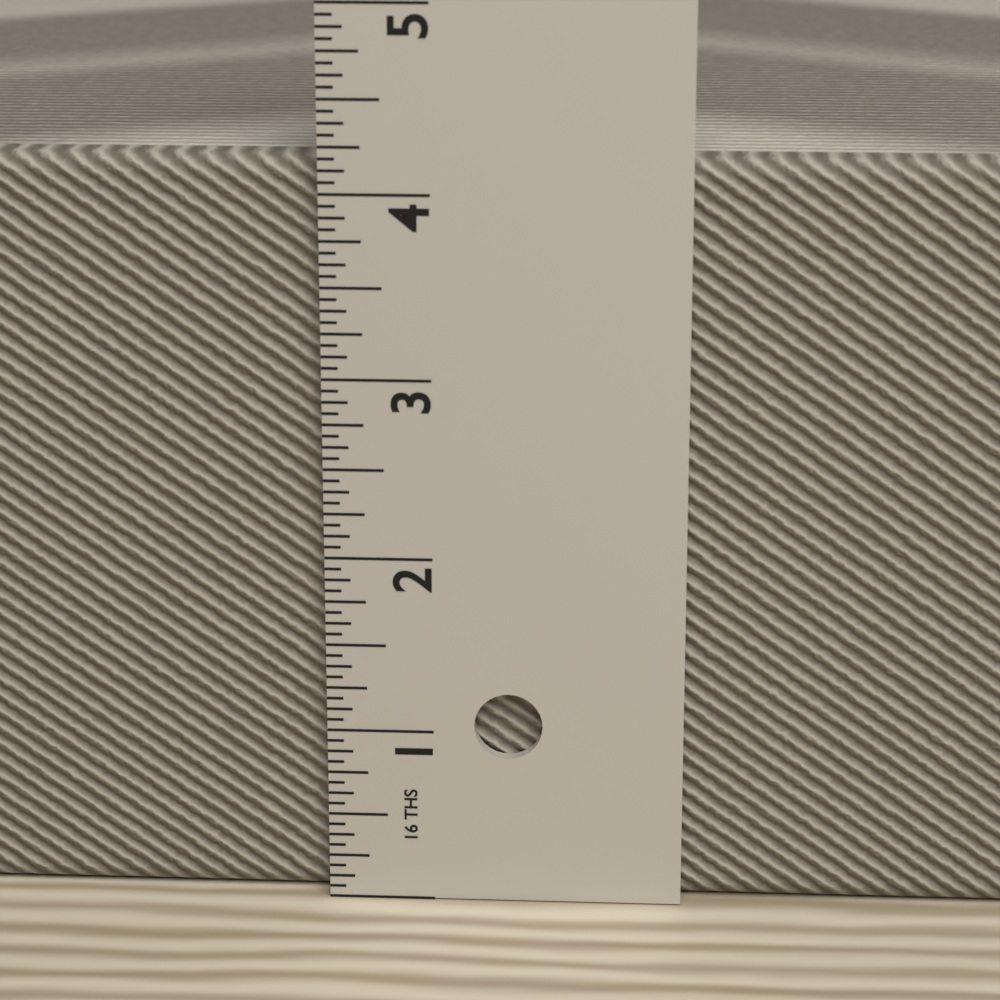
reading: 4.1875 in
